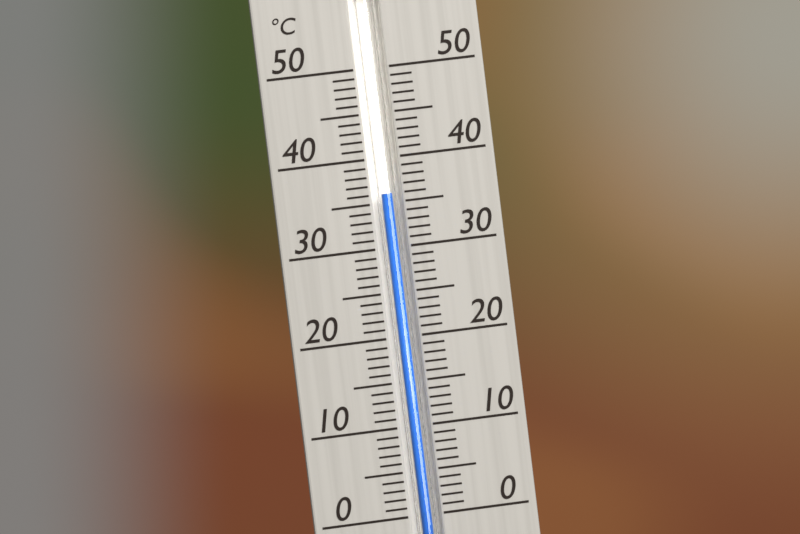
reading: 36 °C
